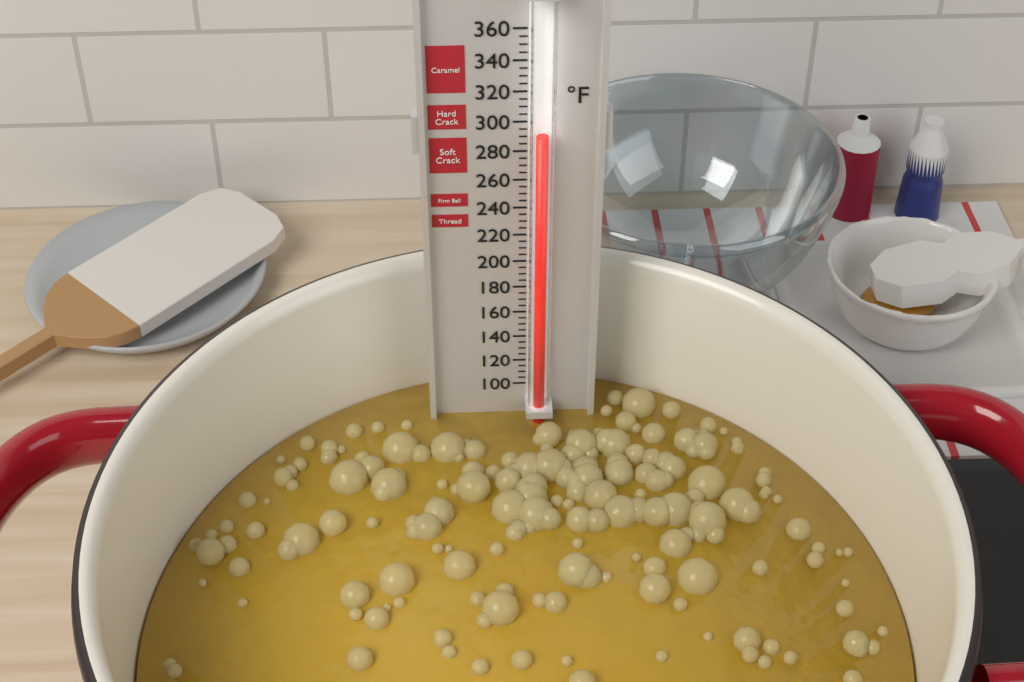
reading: 295 °F
